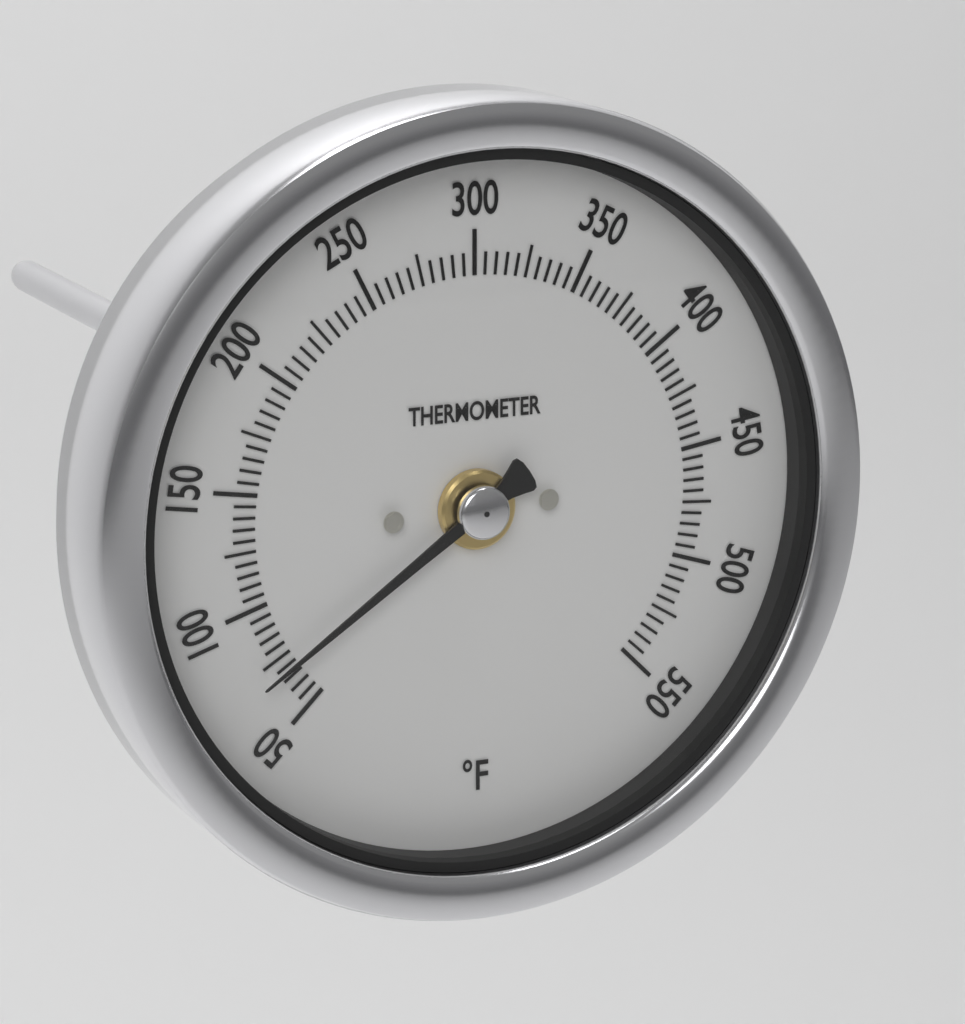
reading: 70 °F
